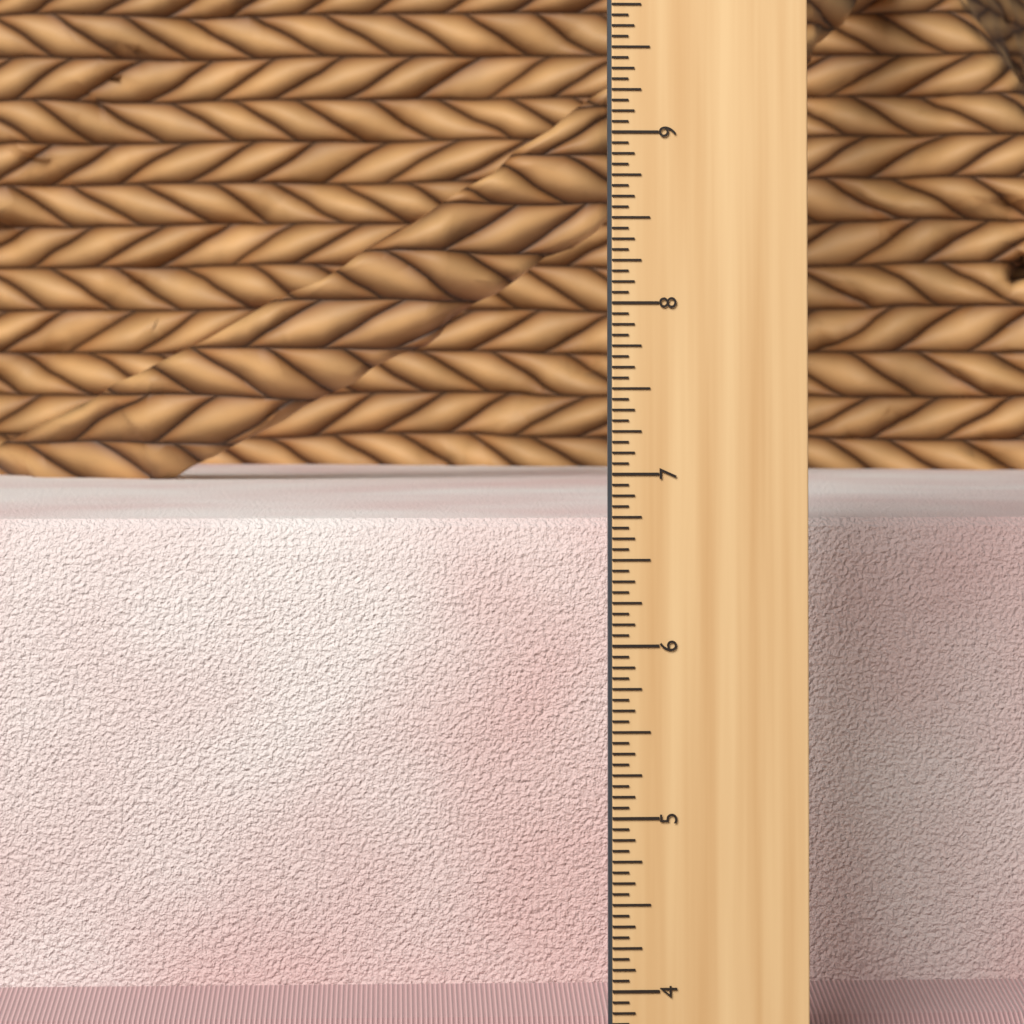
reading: 6.6250 in
